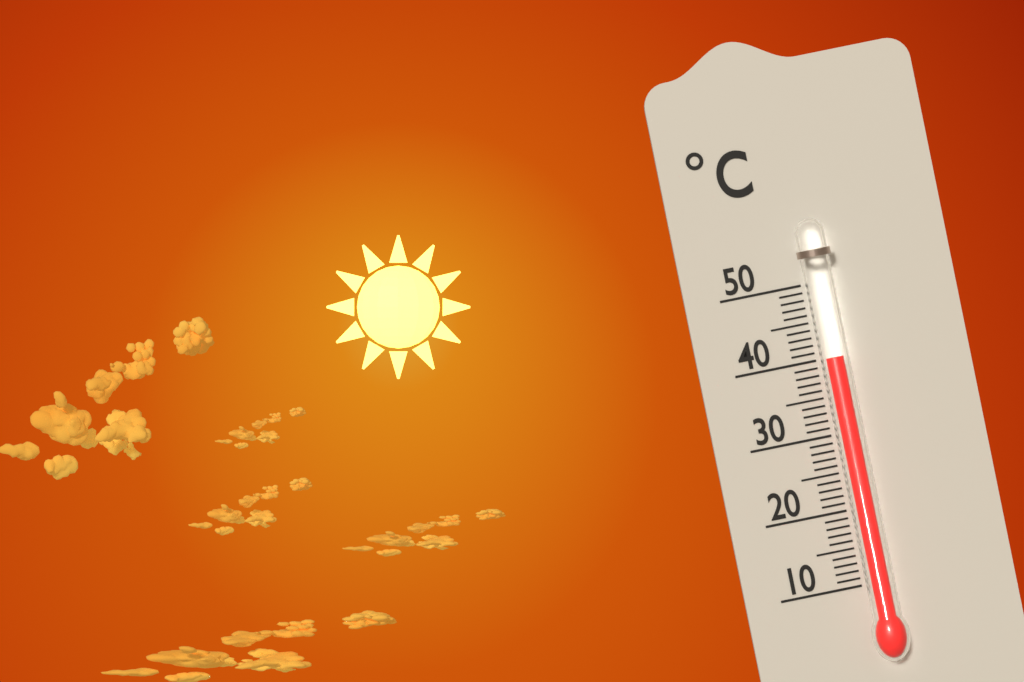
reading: 40 °C
